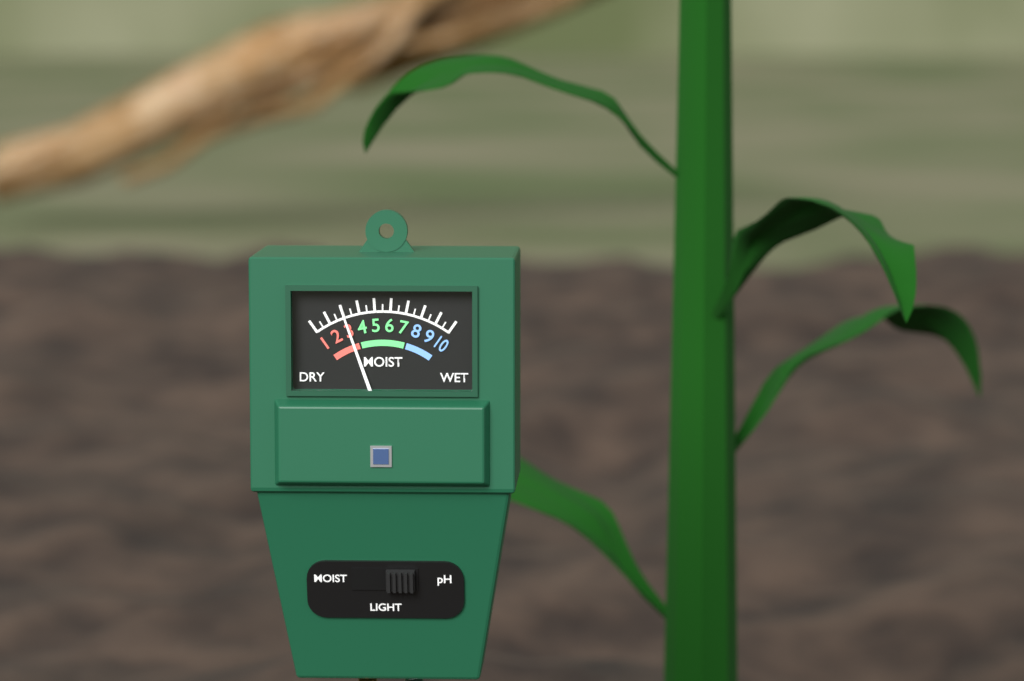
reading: 3.0 (no unit)
